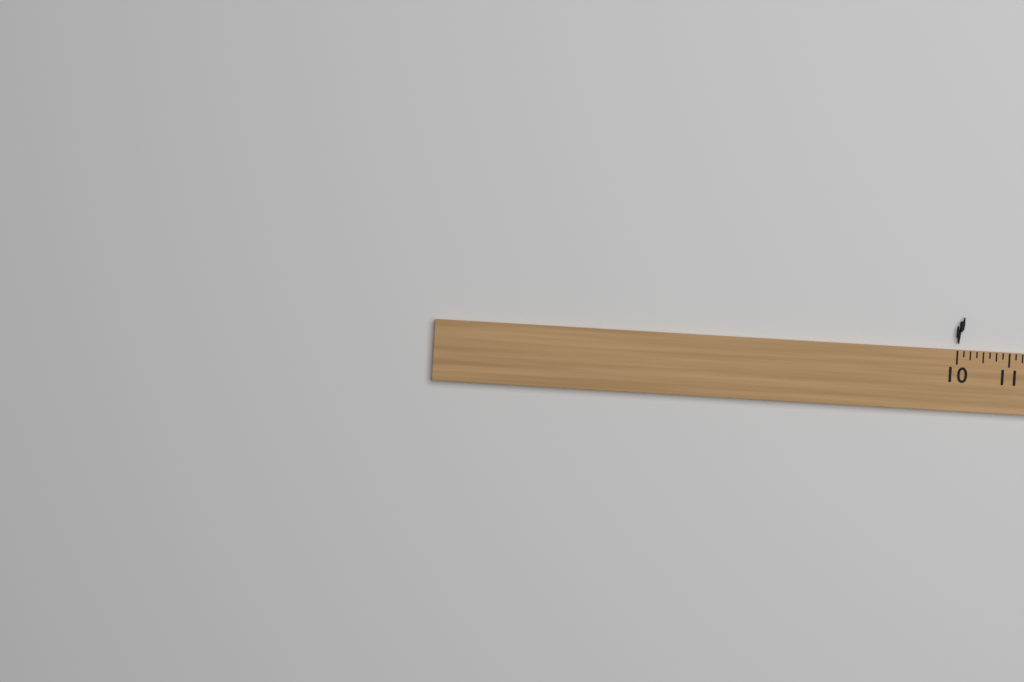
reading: 10.125 (no unit)
